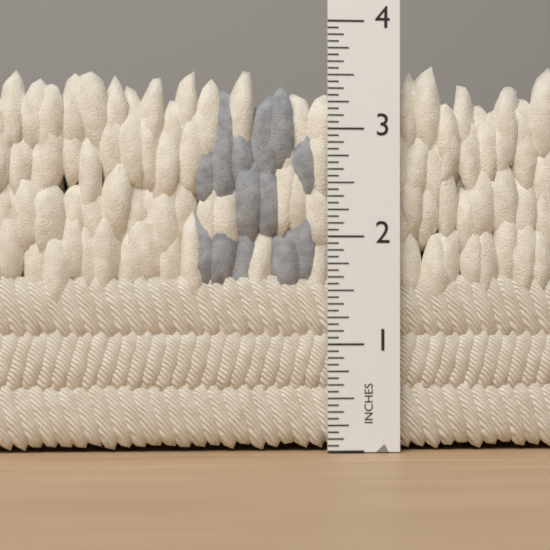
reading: 3.6250 in
